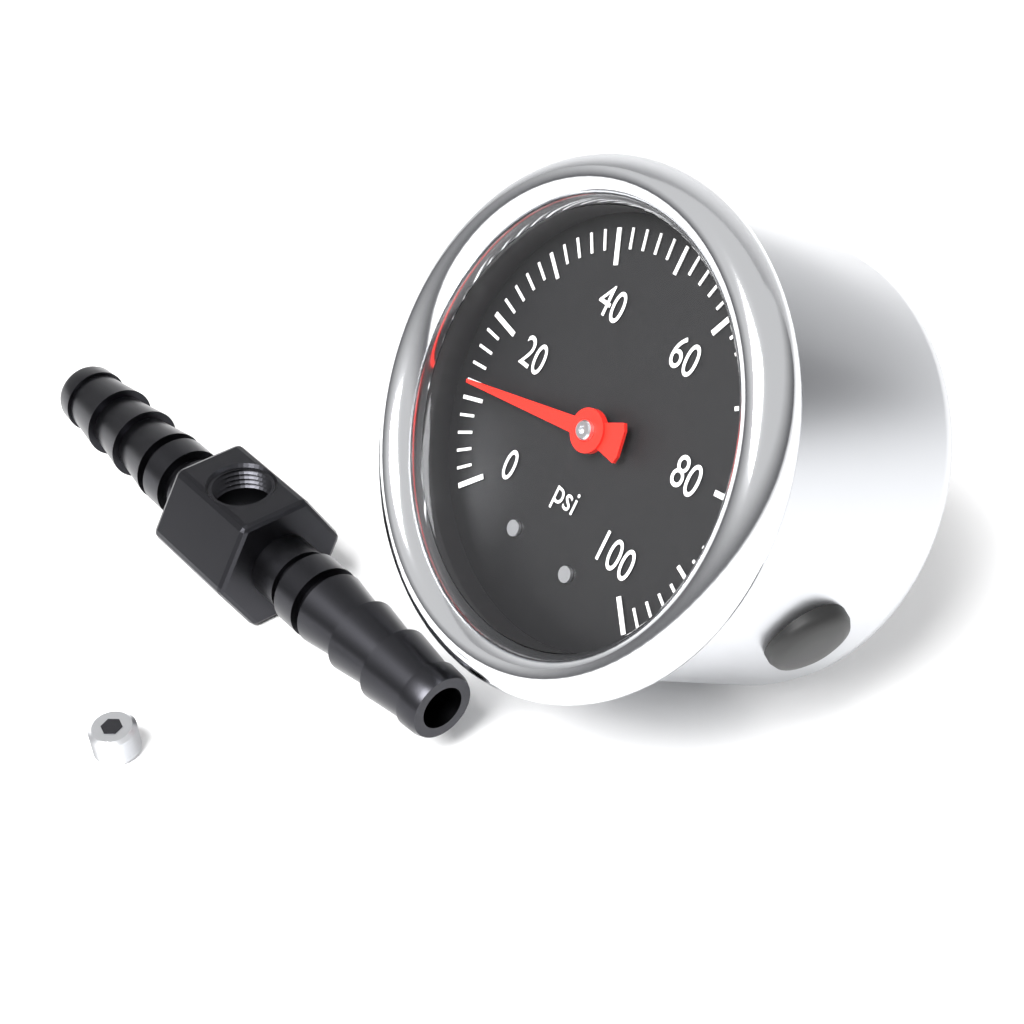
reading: 12 psi
